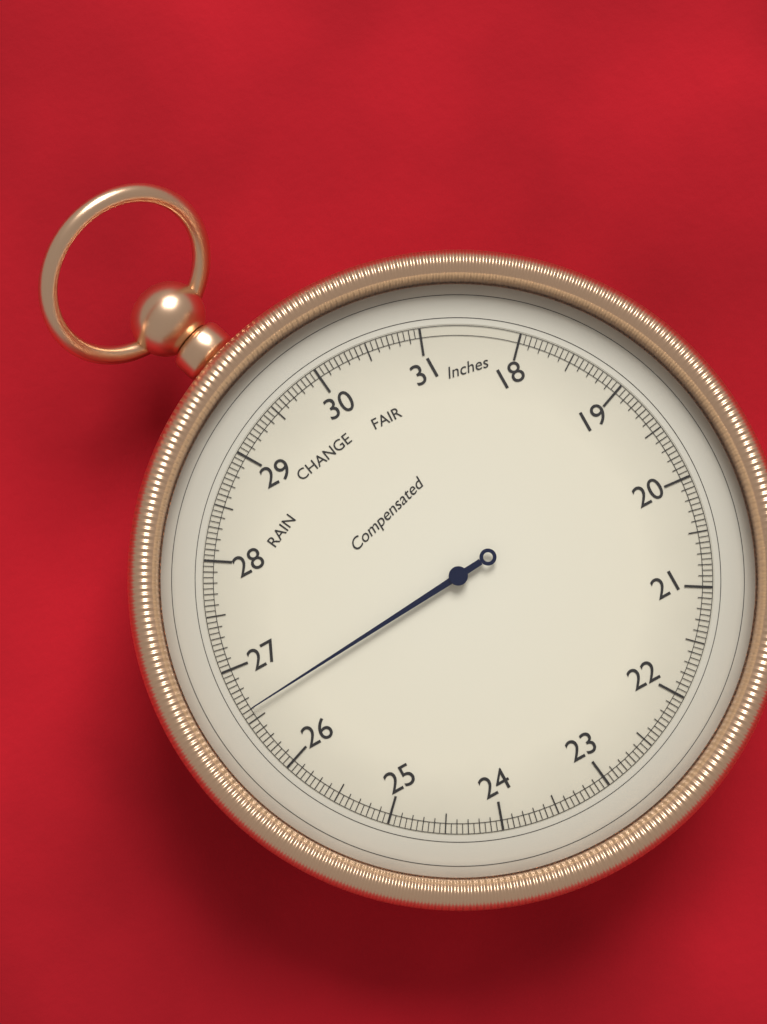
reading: 26.60 inHg
